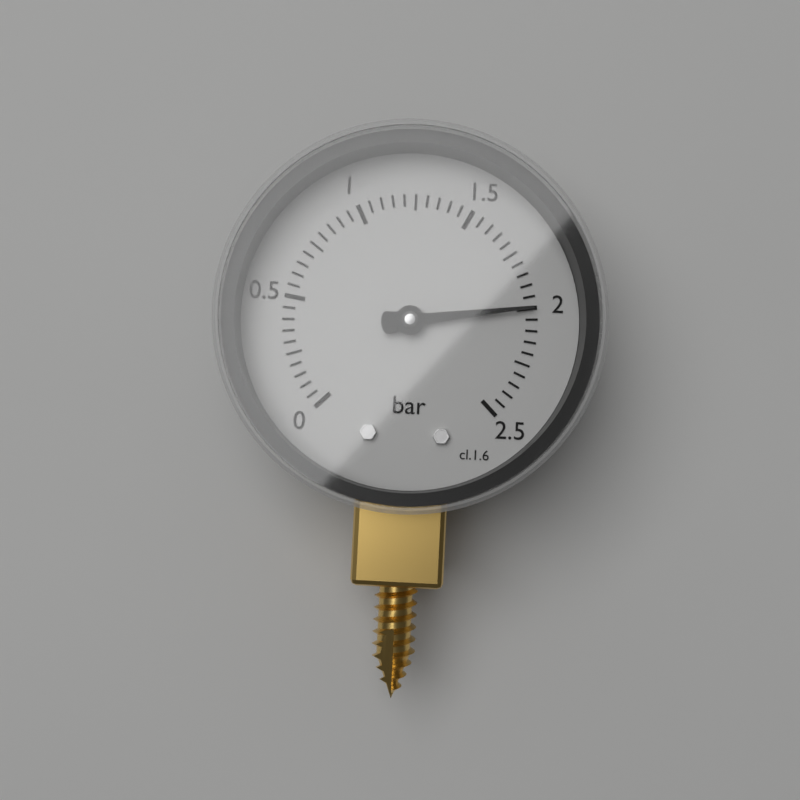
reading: 2.00 bar
